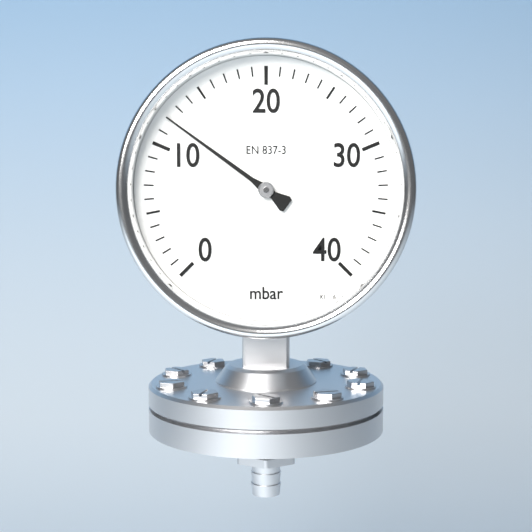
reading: 12 mbar
